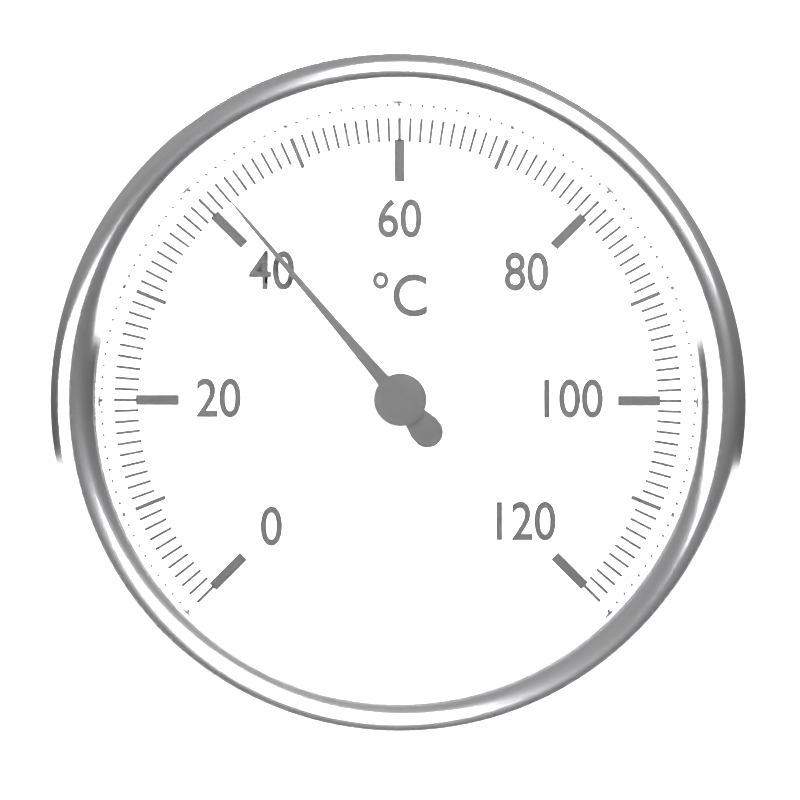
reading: 42 °C
